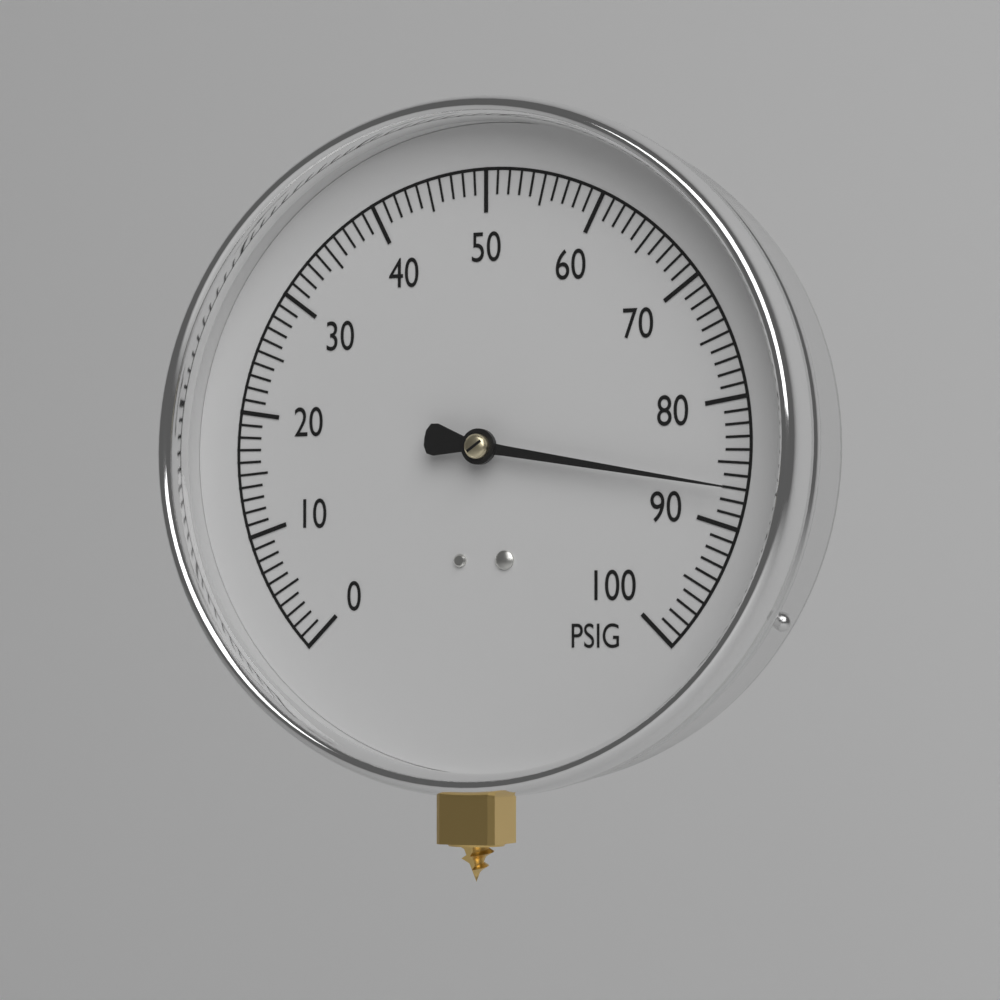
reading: 87 PSIG
